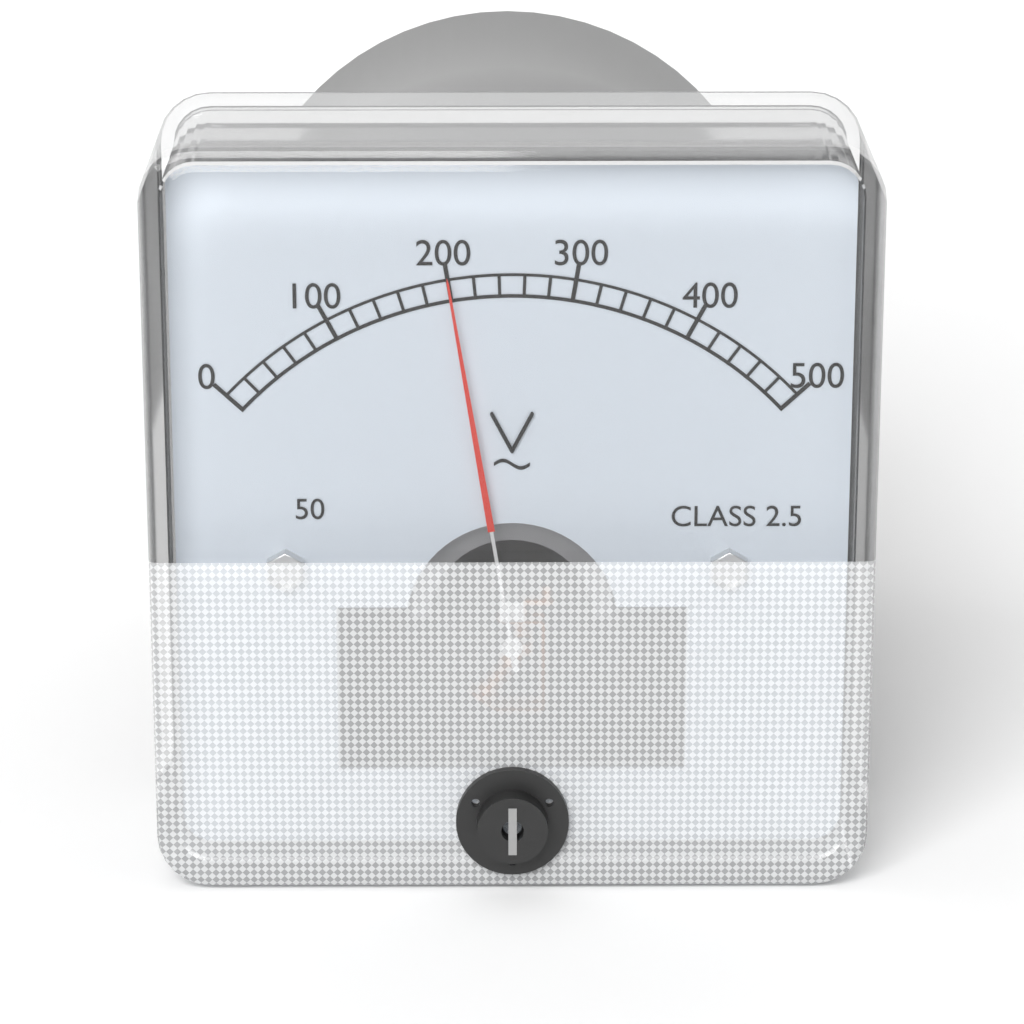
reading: 200 V
